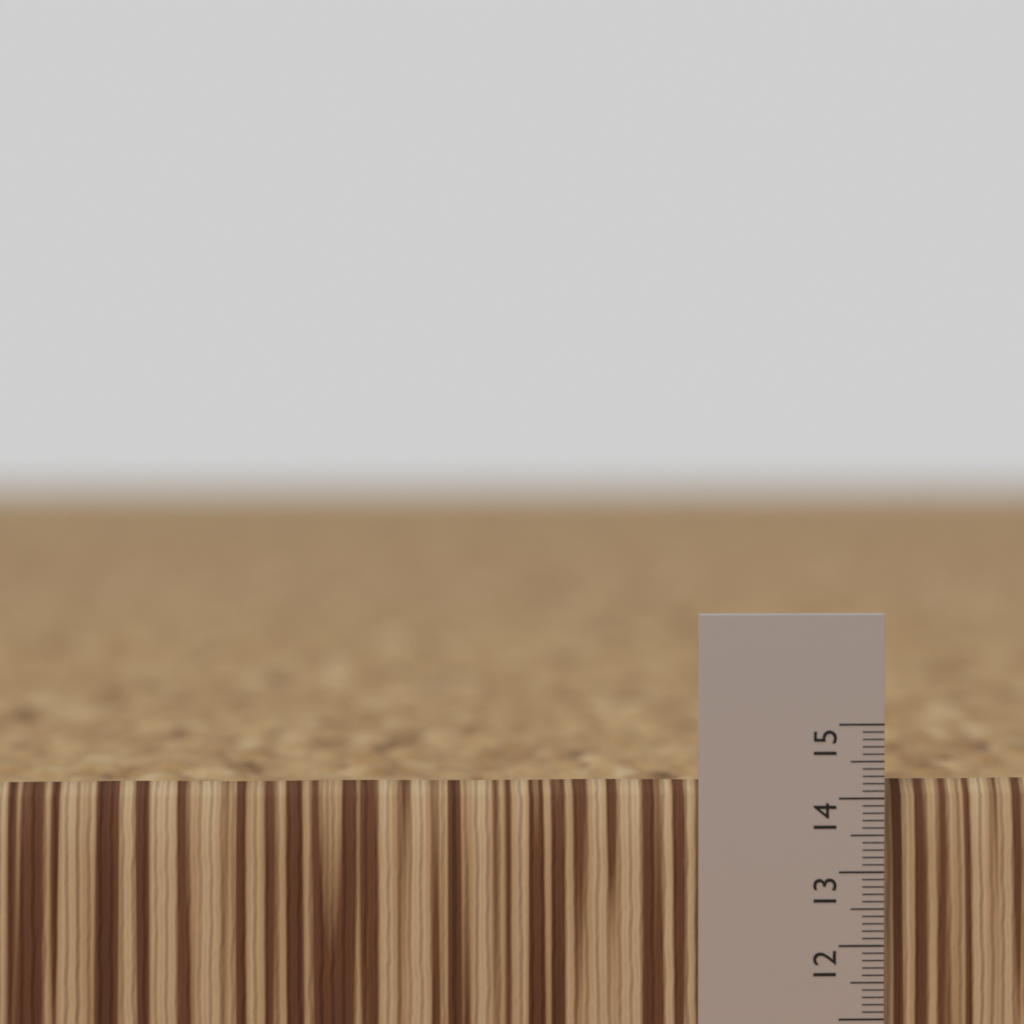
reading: 14.2 (no unit)
